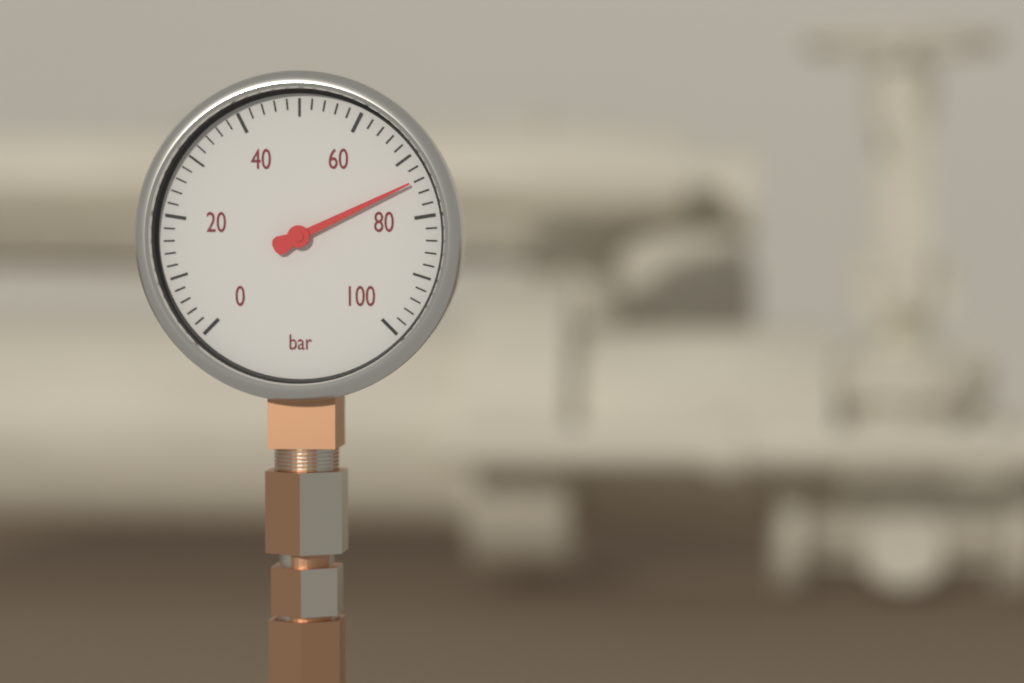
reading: 74 bar
